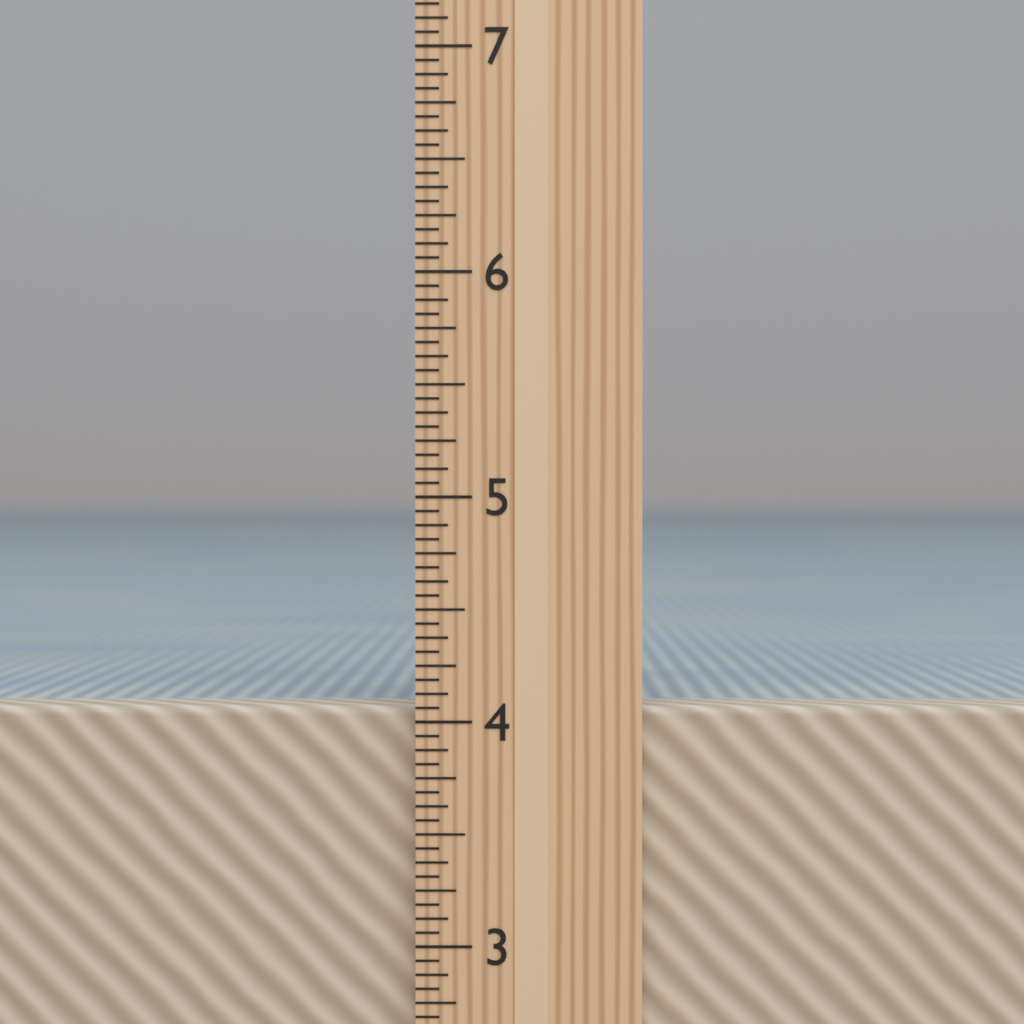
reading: 4.0625 in
